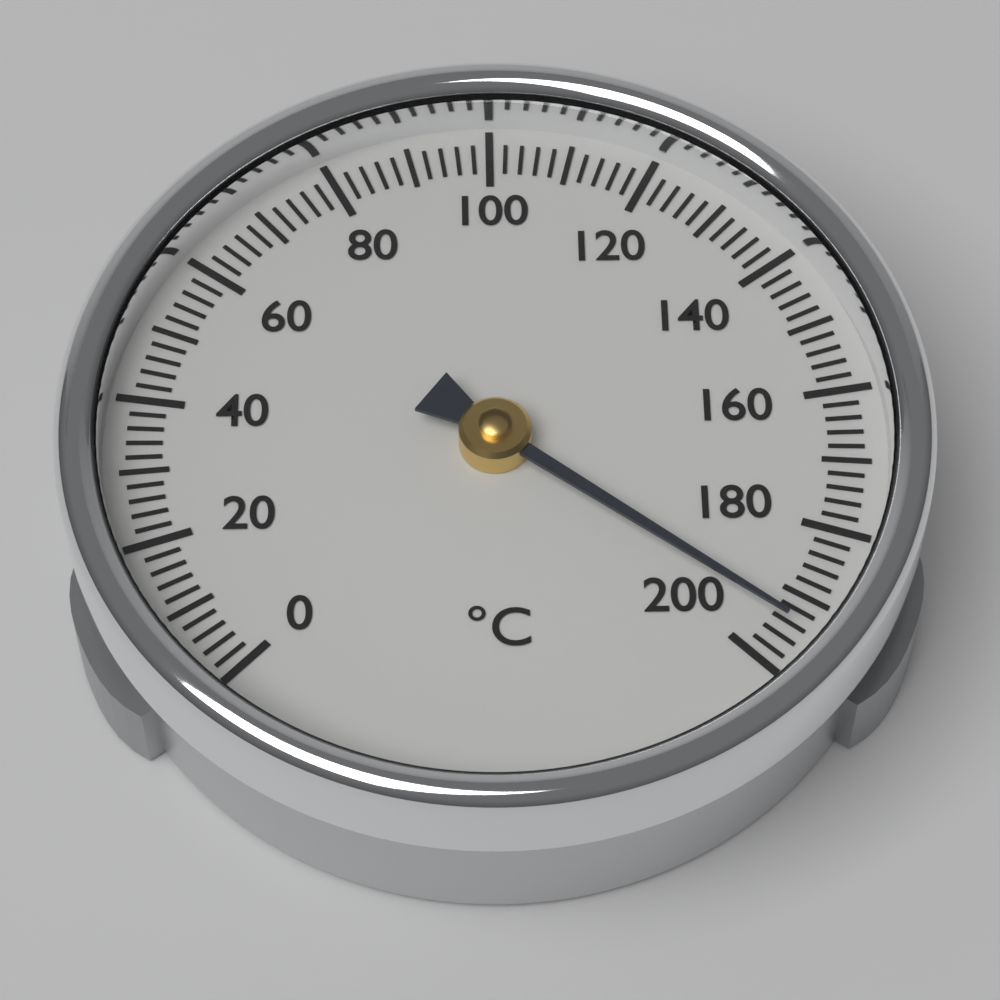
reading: 194 °C
